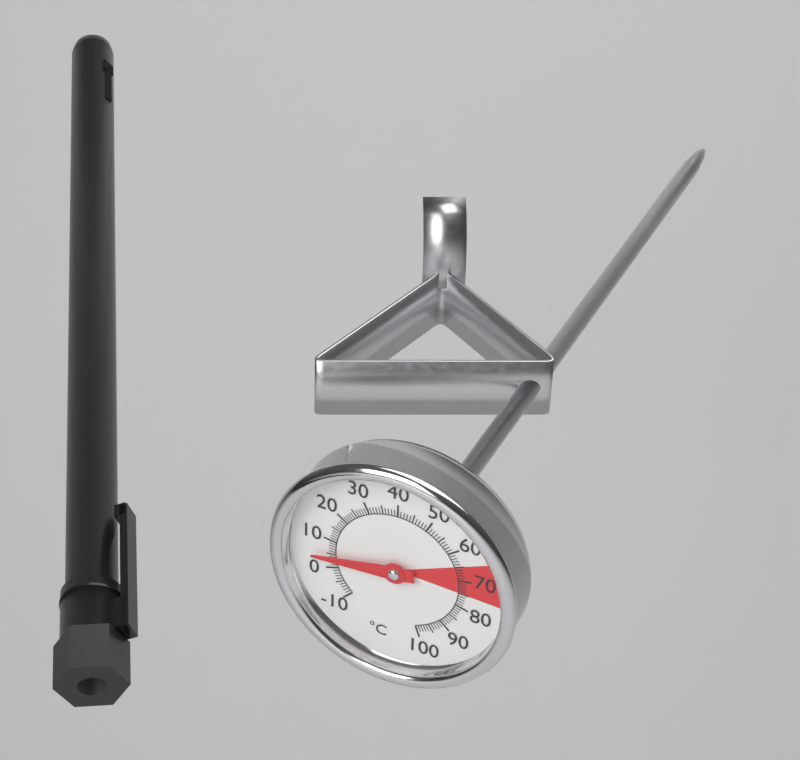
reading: 4 °C
